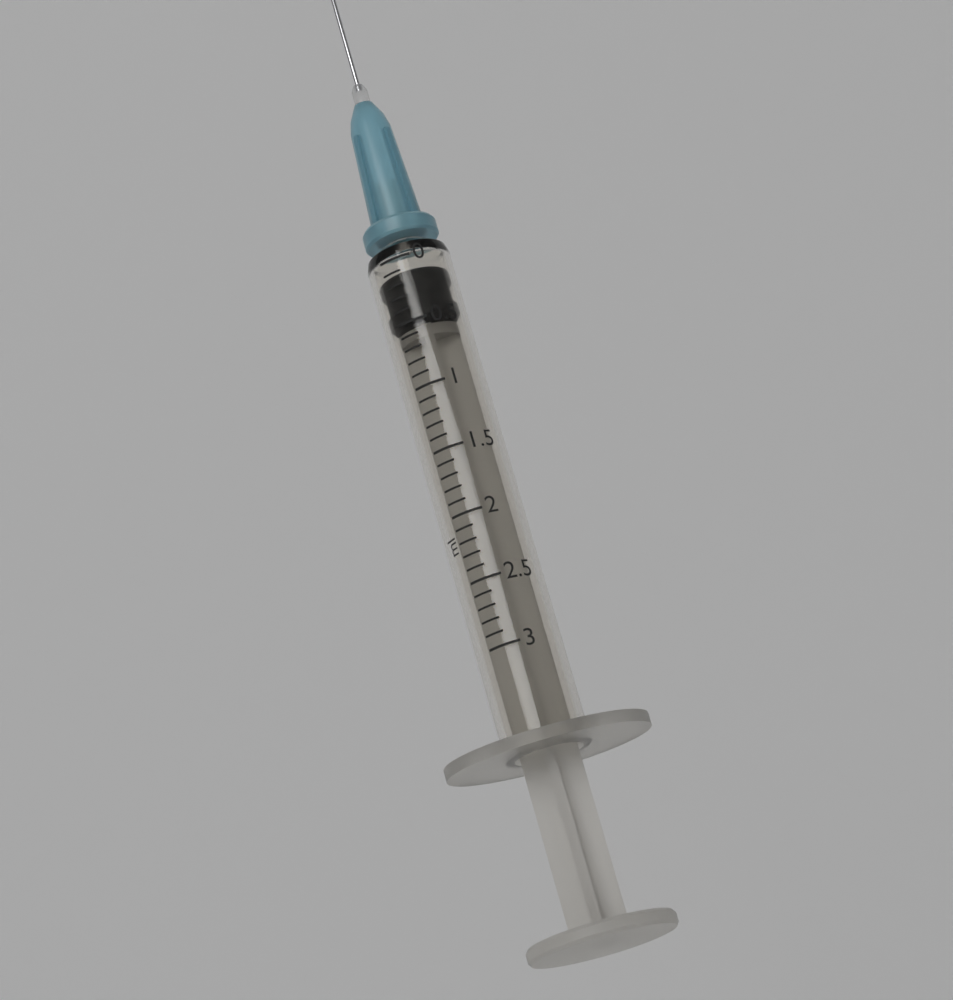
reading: 0.1 ml
